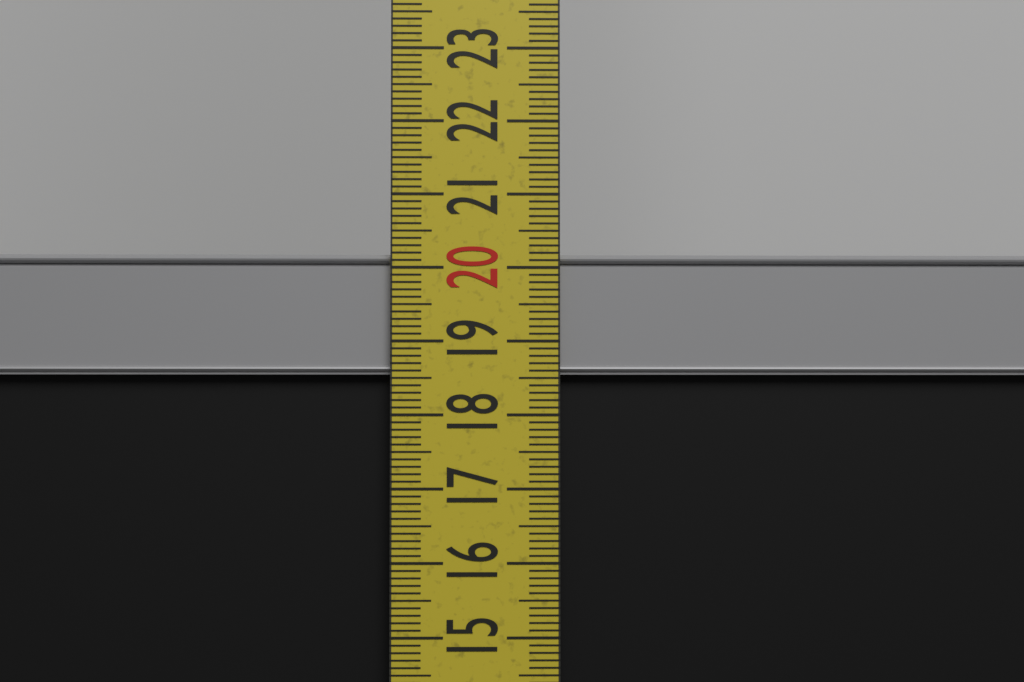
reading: 20.2 cm
